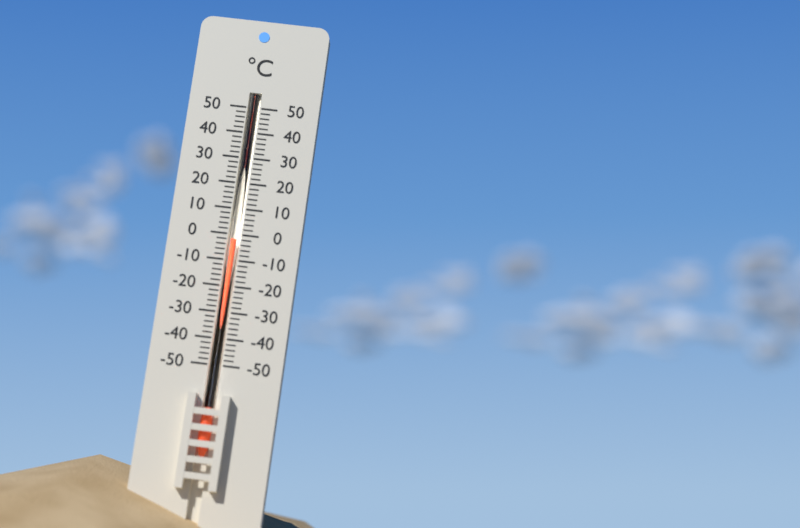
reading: -2 °C
